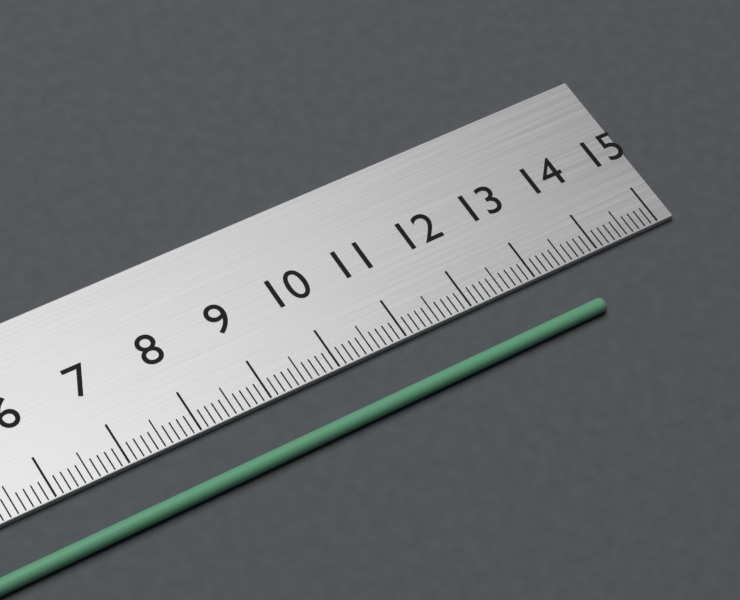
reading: 13.6 cm
